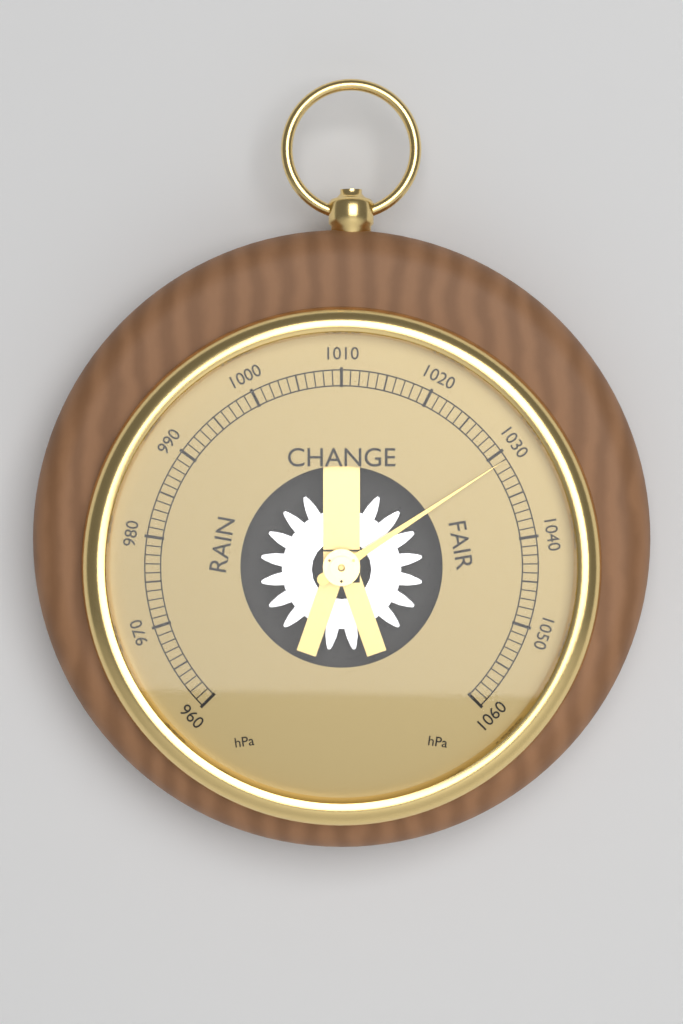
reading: 1031 hPa
